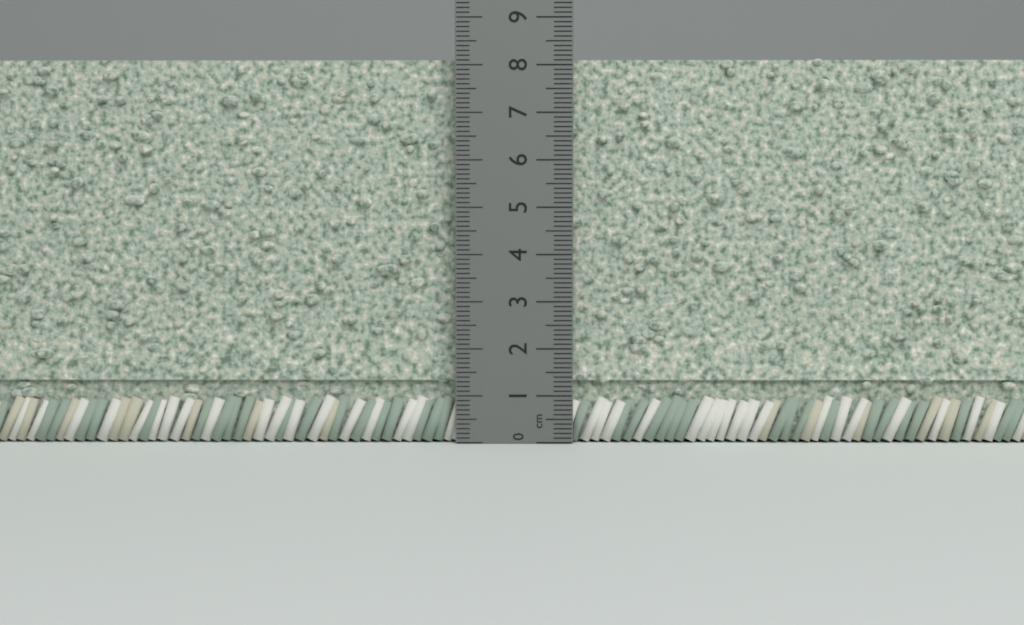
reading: 8.2 cm
